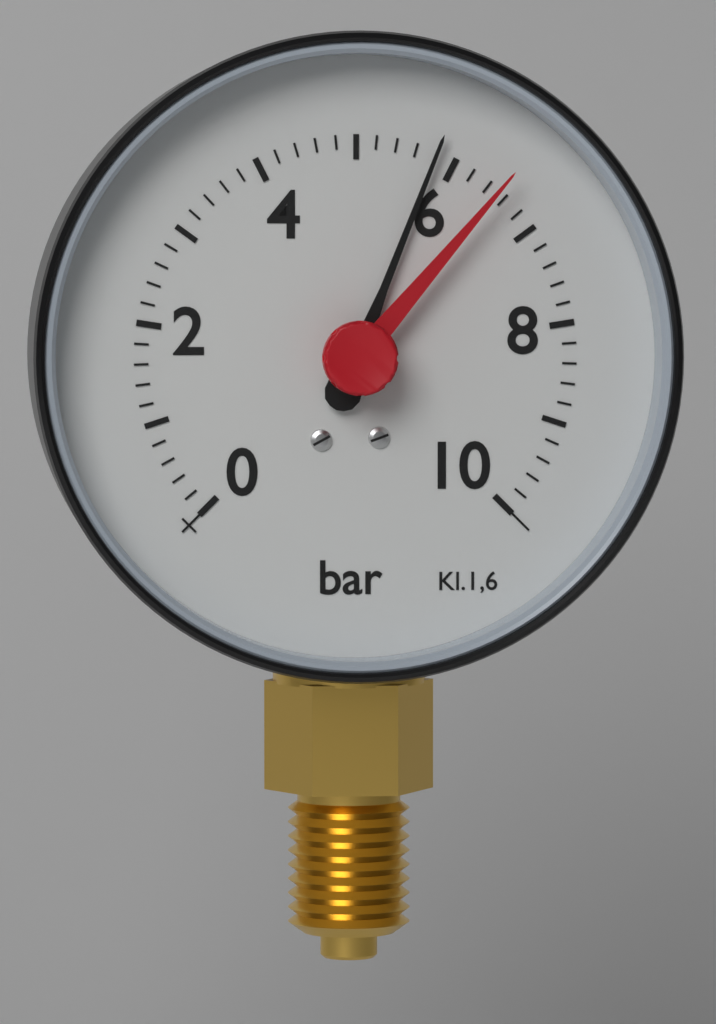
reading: 5.8 bar
